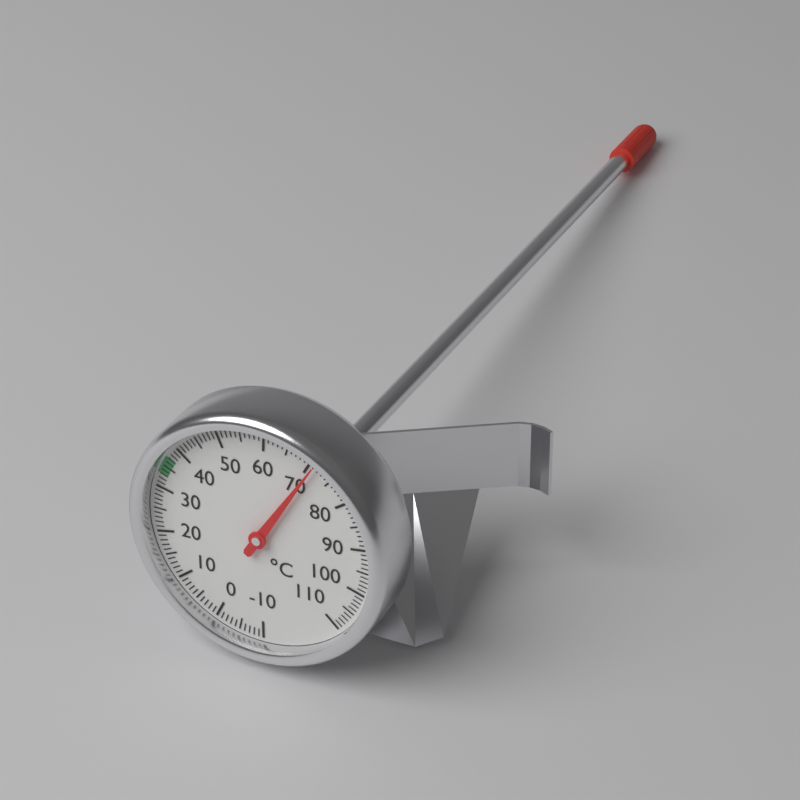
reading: 71 °C
